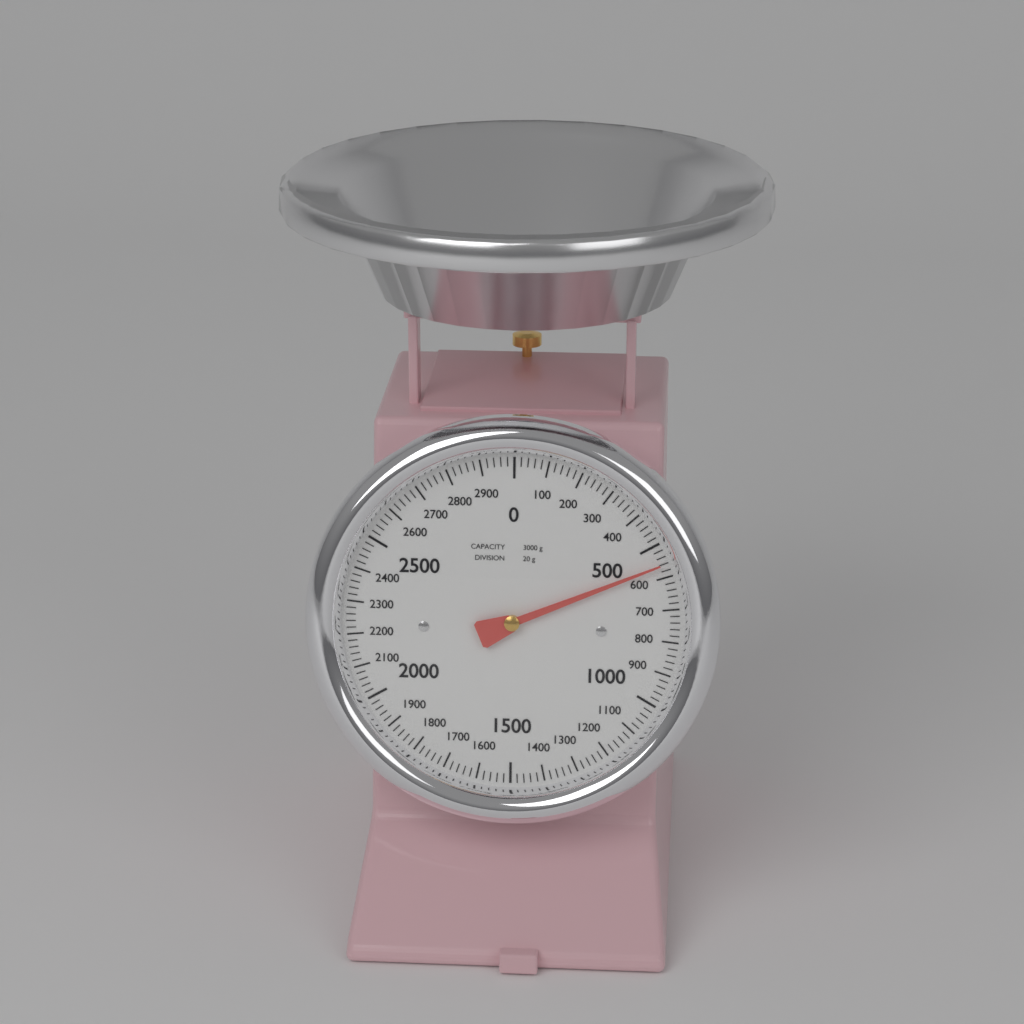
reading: 560 g
